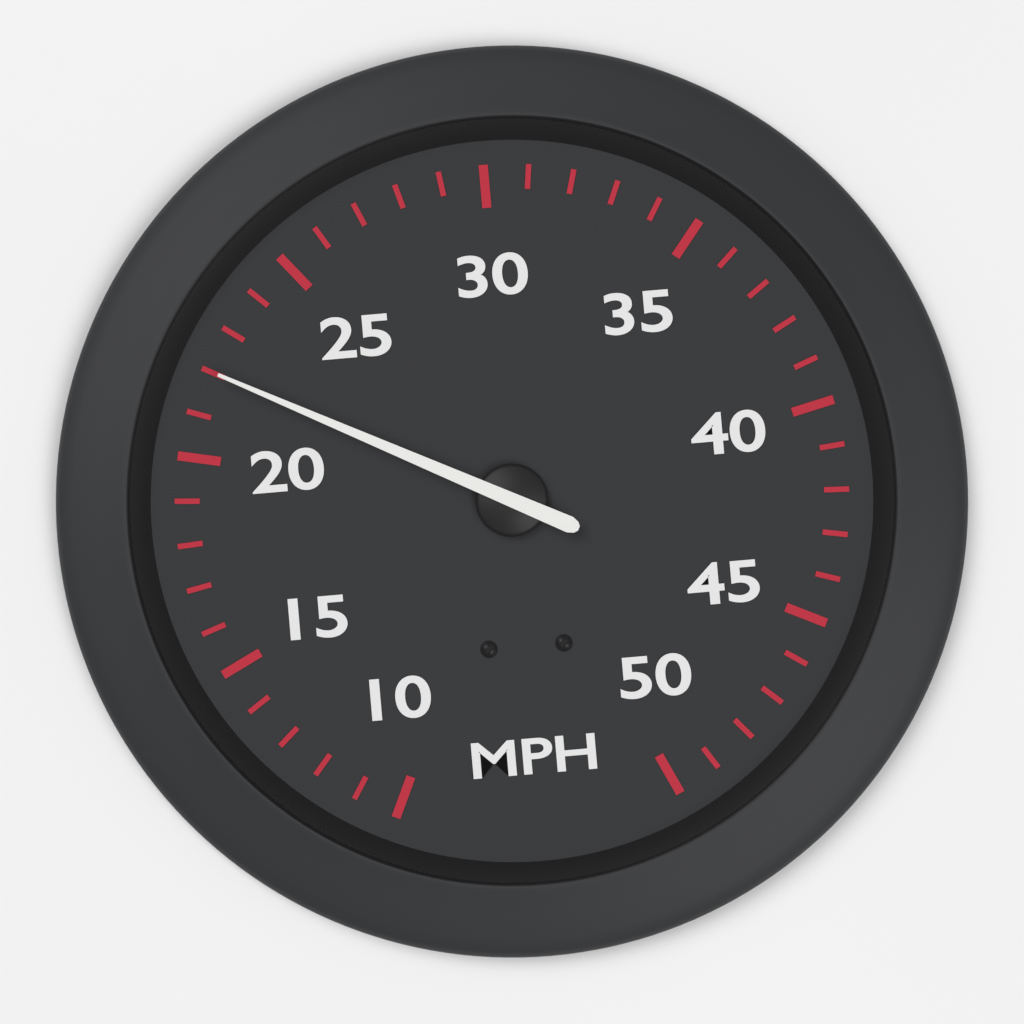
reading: 22 MPH
